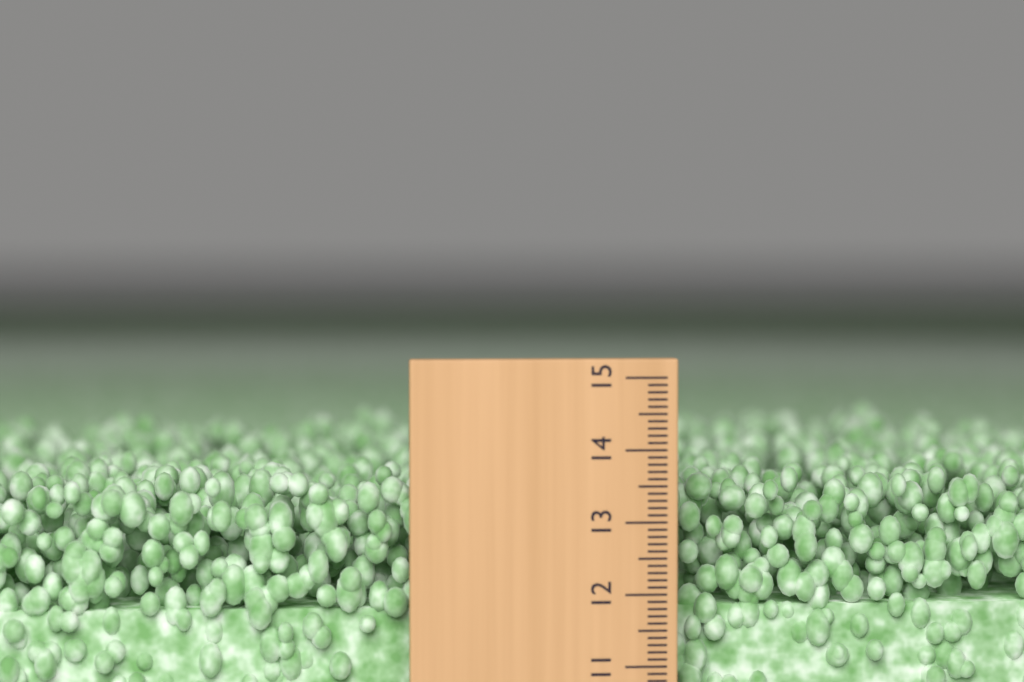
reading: 13.6 (no unit)
